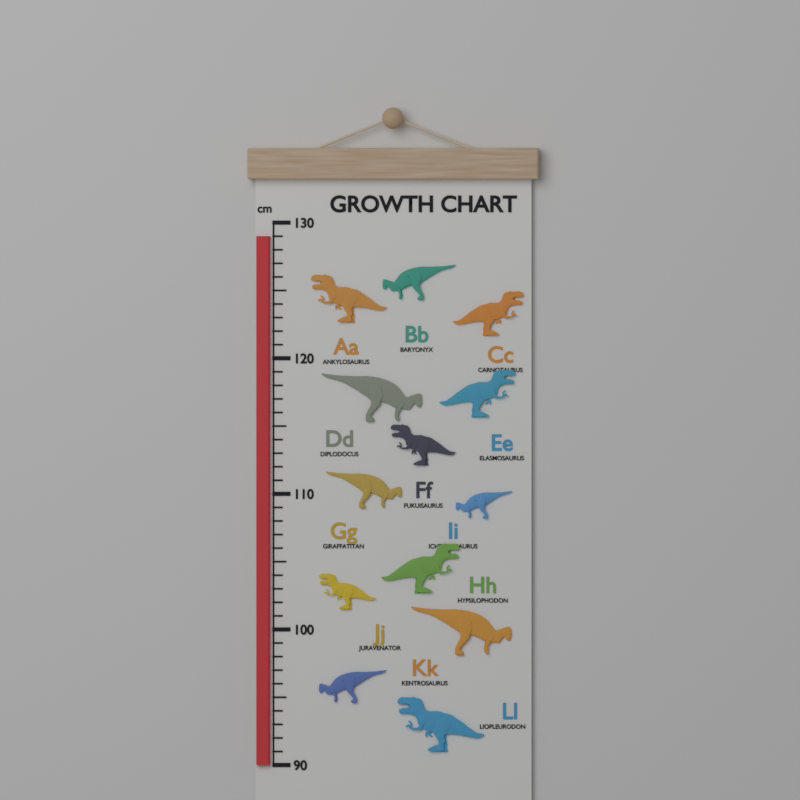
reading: 129 cm
